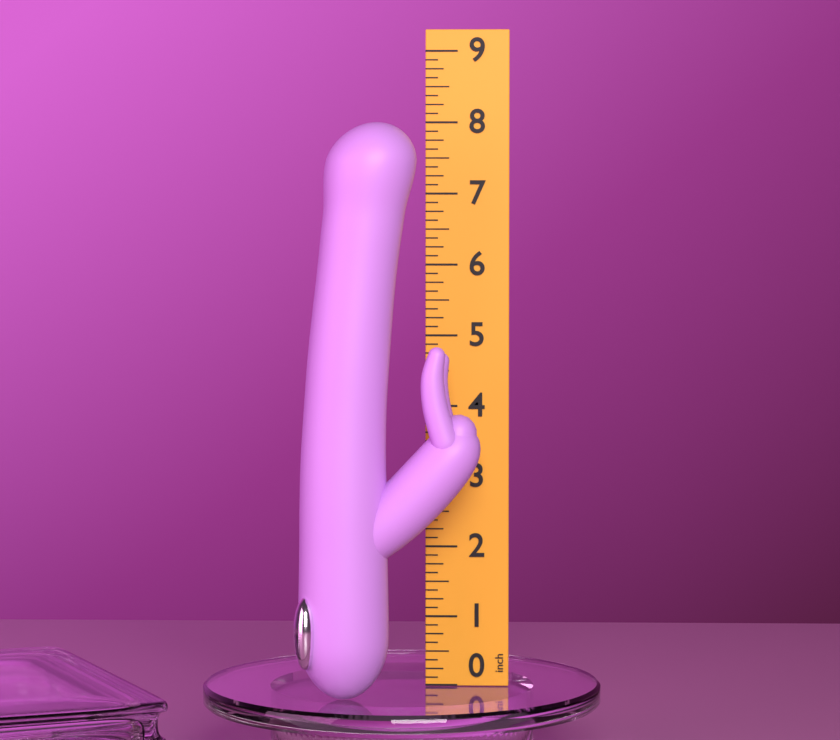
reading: 8.000 inch
